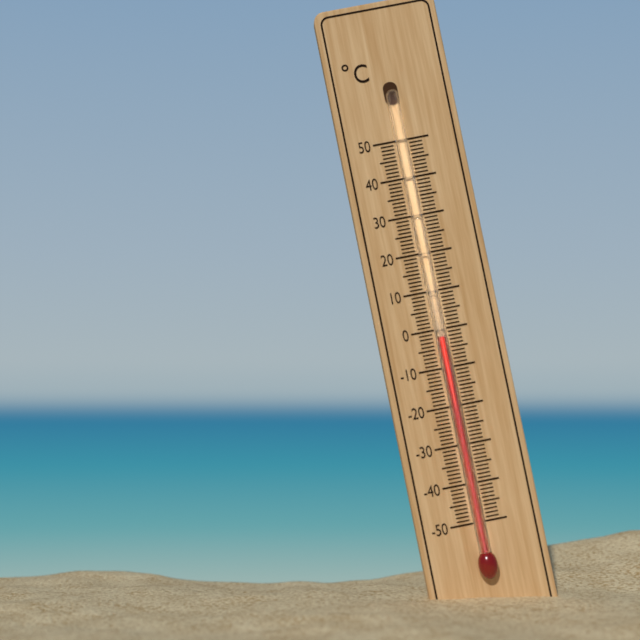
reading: -2 °C
